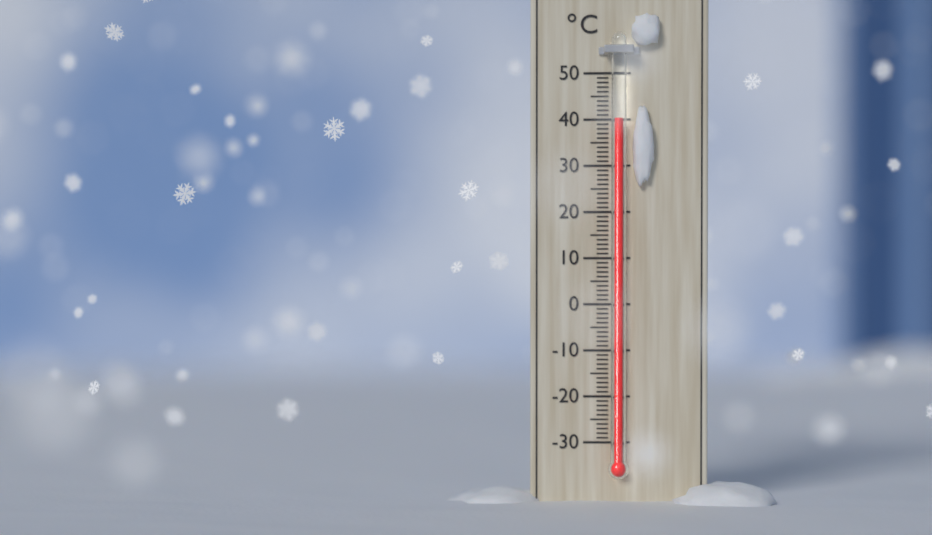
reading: 40 °C
